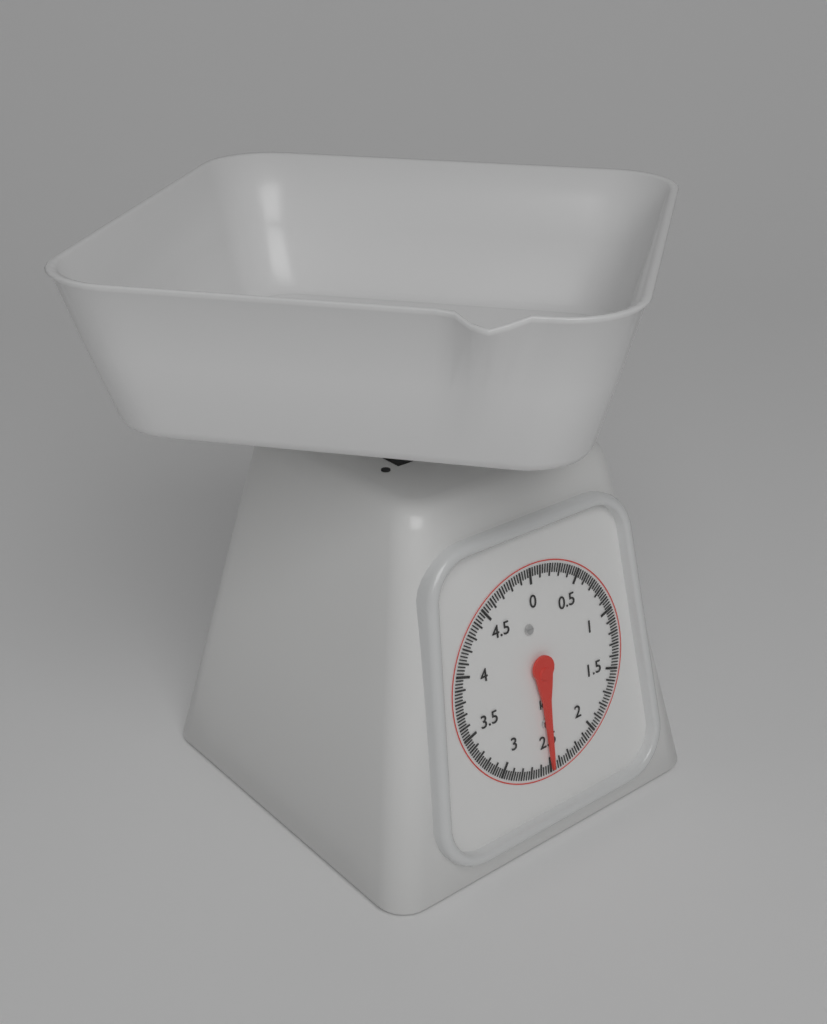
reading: 2.500 kg
